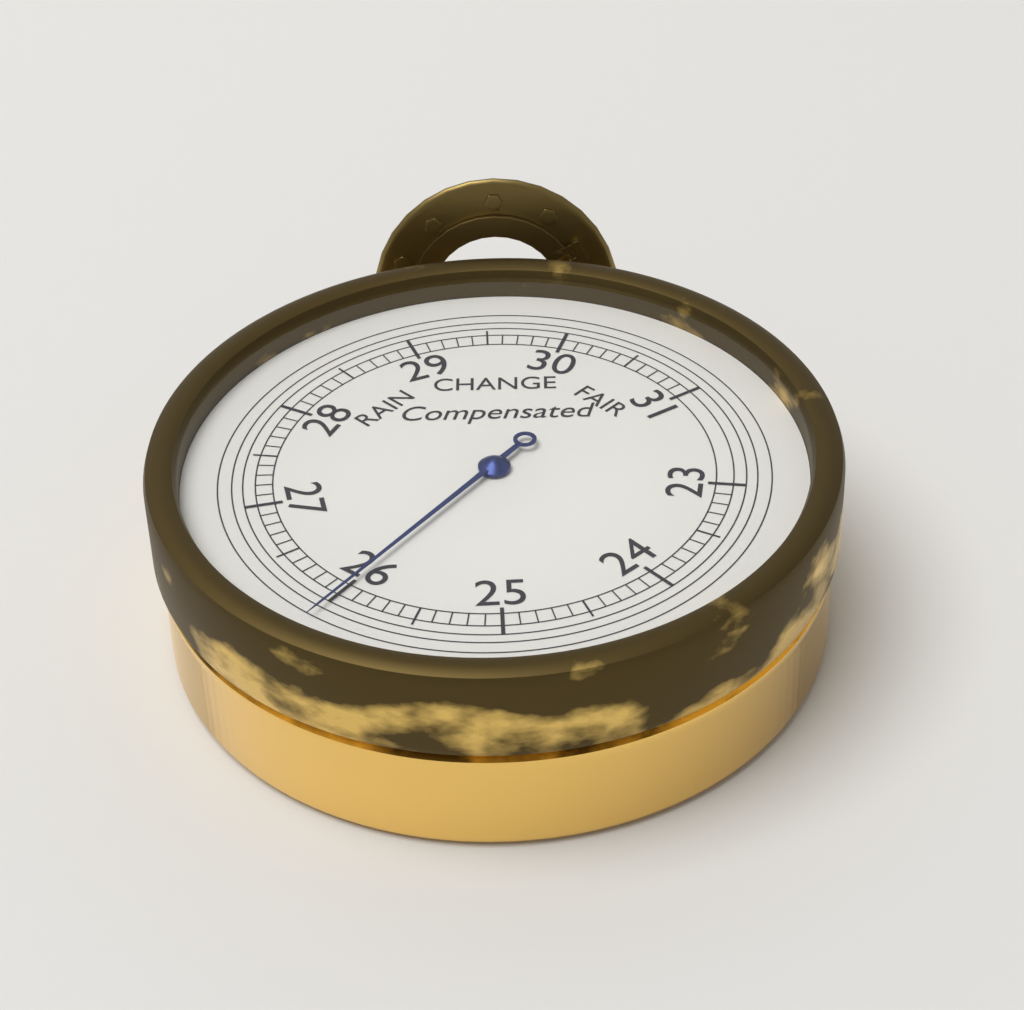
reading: 26.0 inHg
